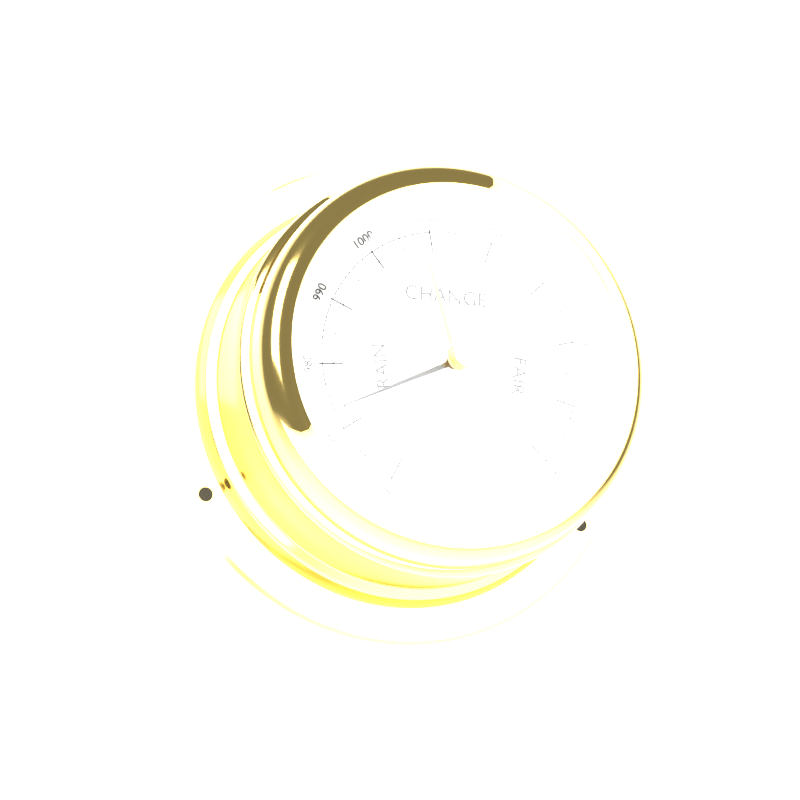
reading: 973 mbar
